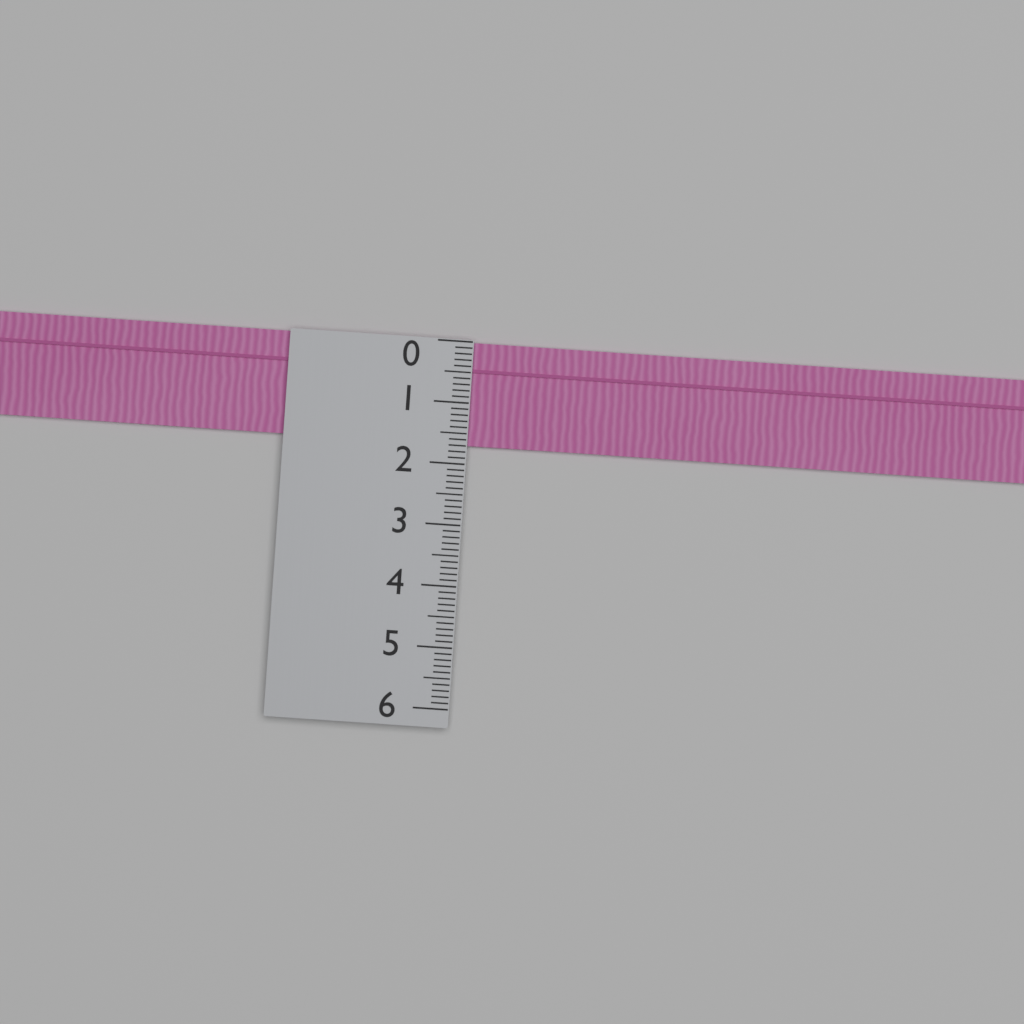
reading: 1.7 (no unit)
